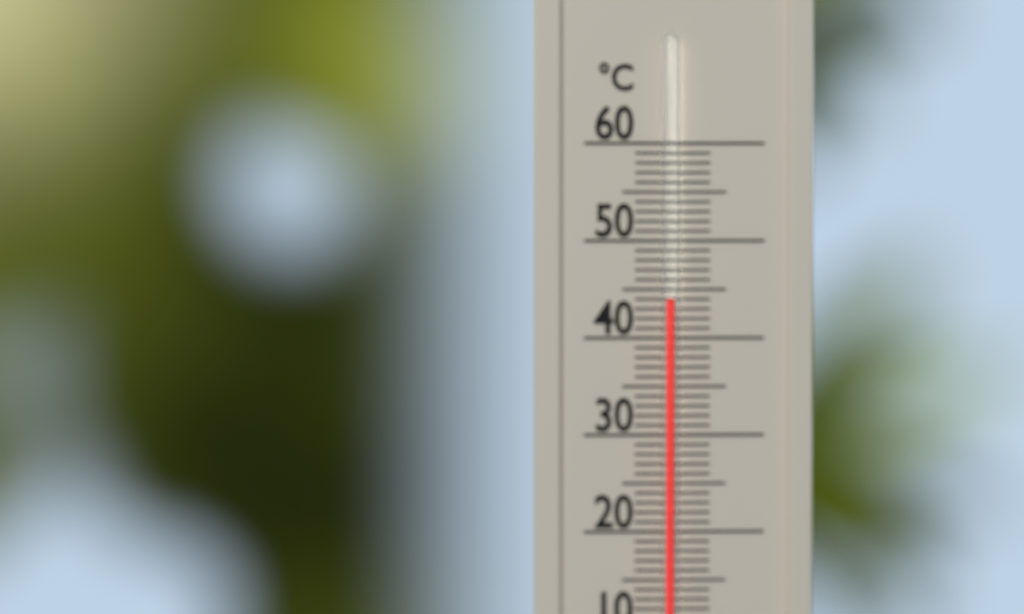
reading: 44 °C
